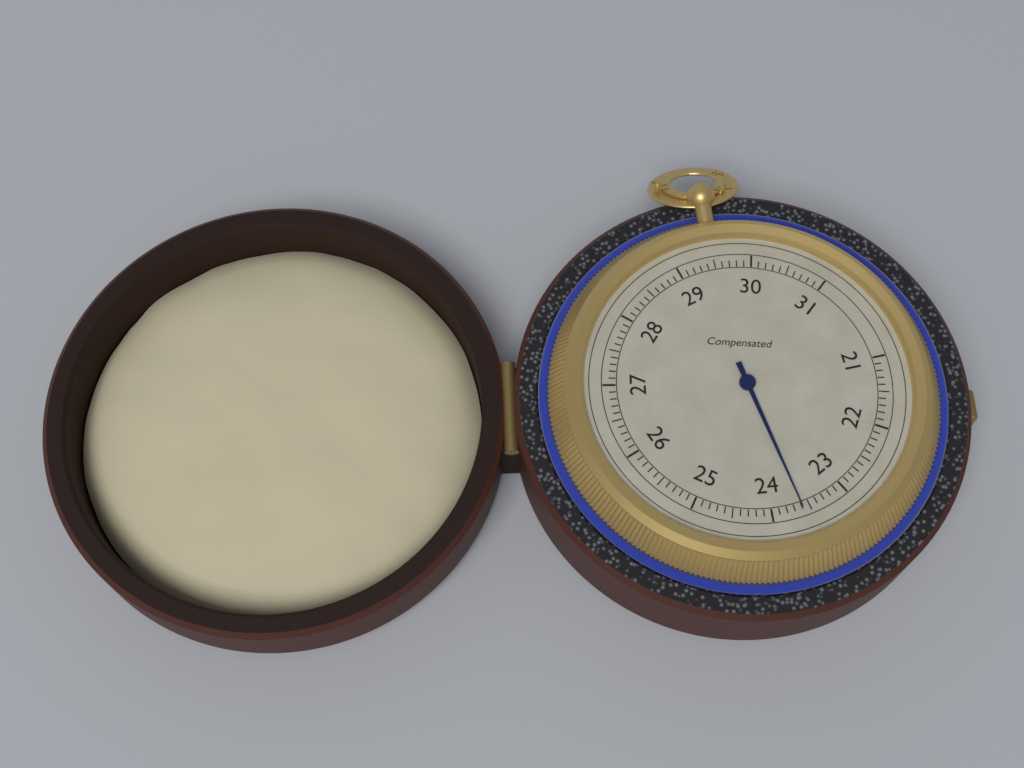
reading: 23.6 (no unit)
